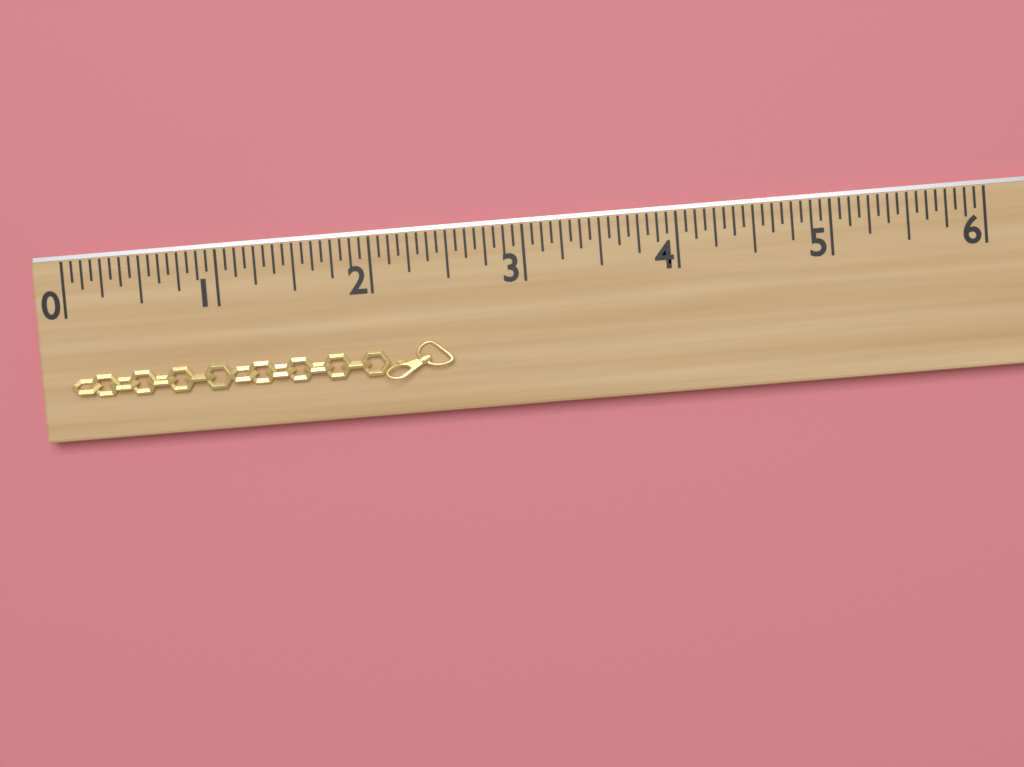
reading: 2.5000 (no unit)
